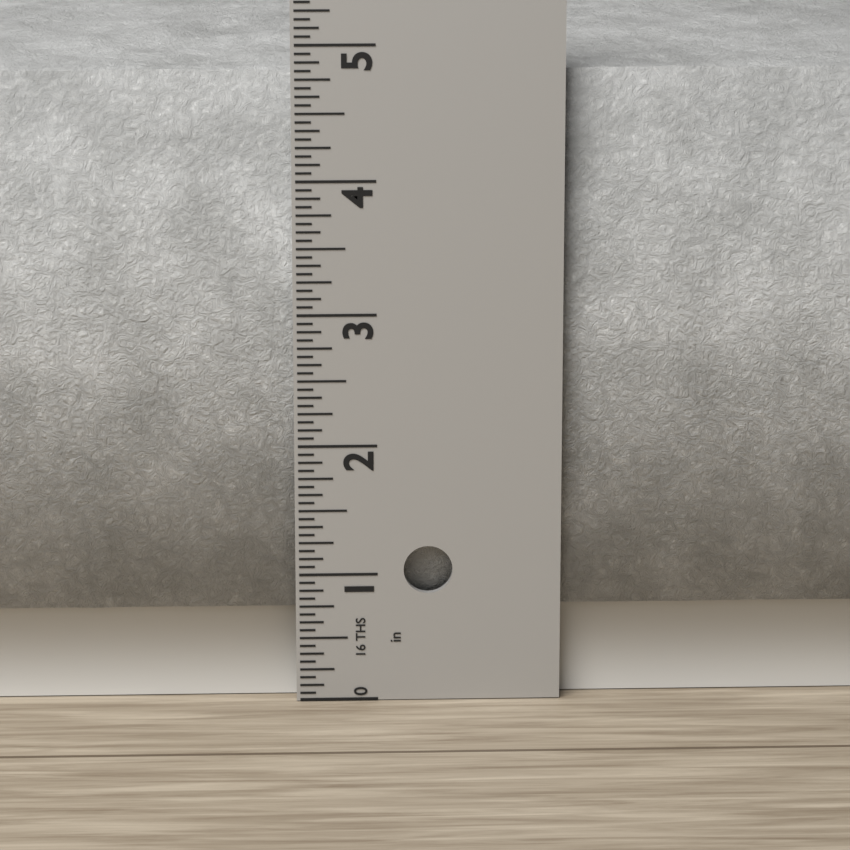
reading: 4.8125 in
